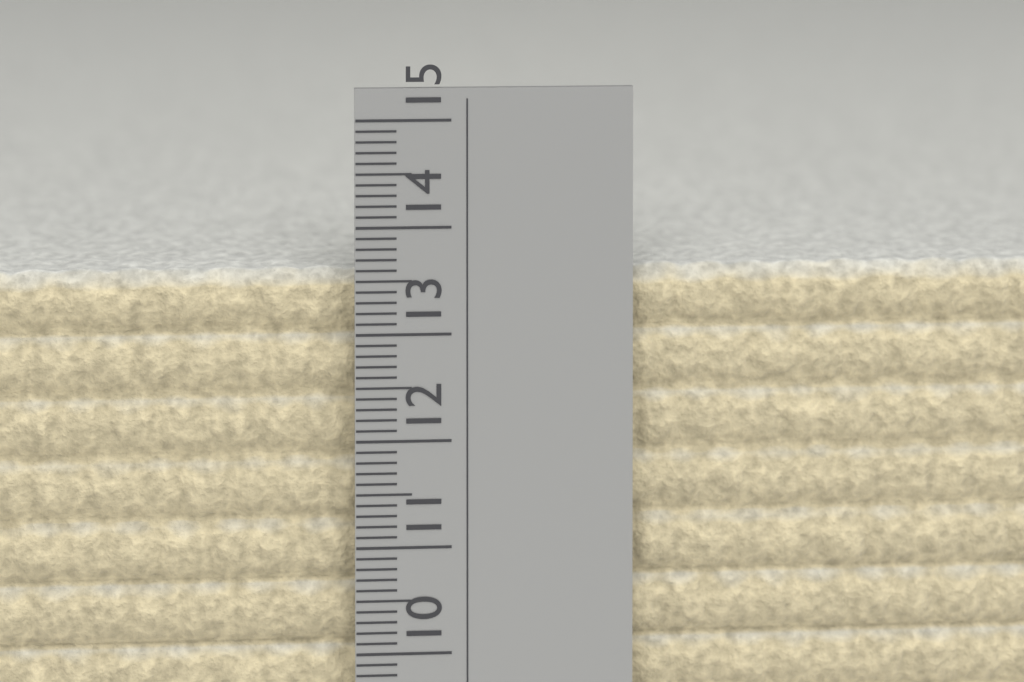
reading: 13.6 cm
